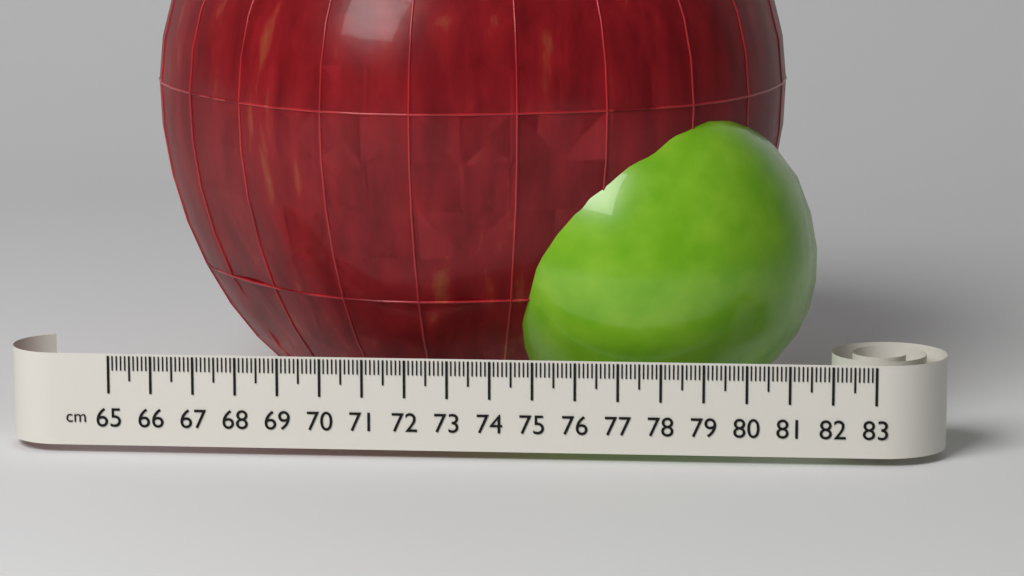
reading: 80.8 cm
